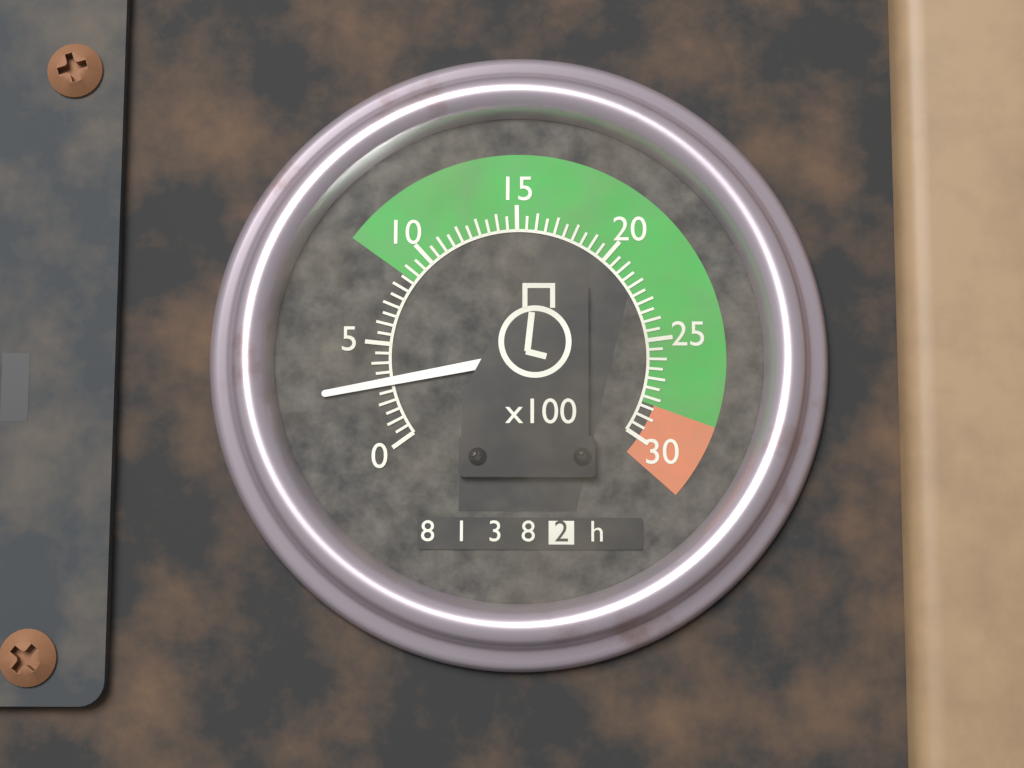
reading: 3.0 x100 rpm
